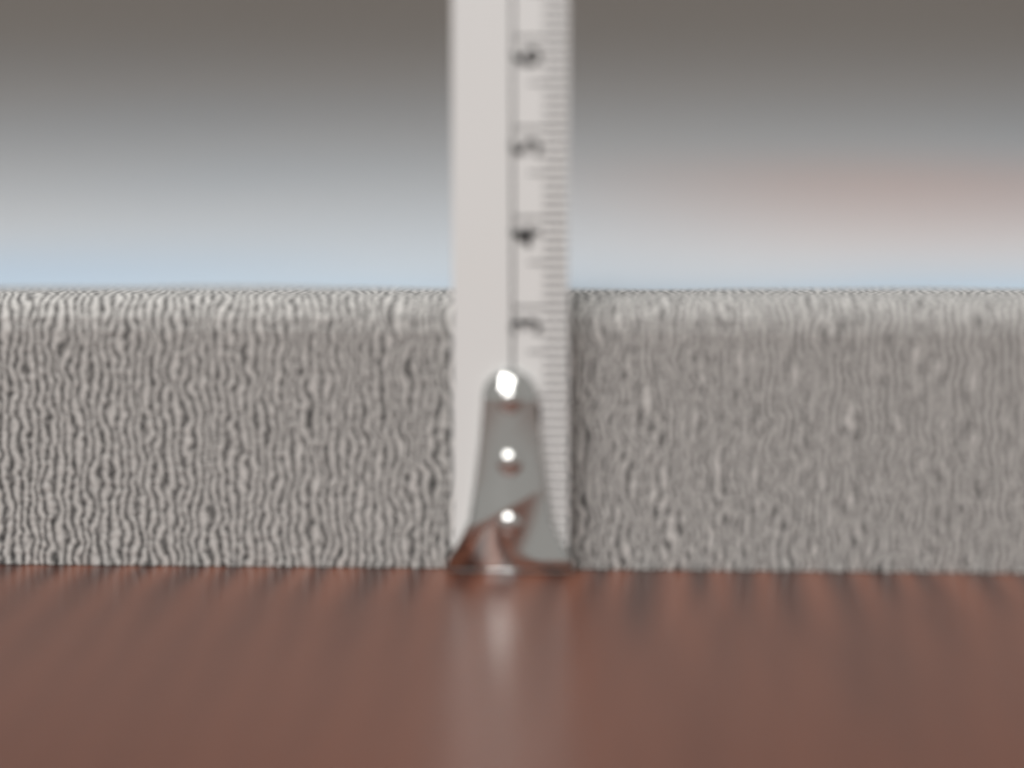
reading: 3.1 cm
